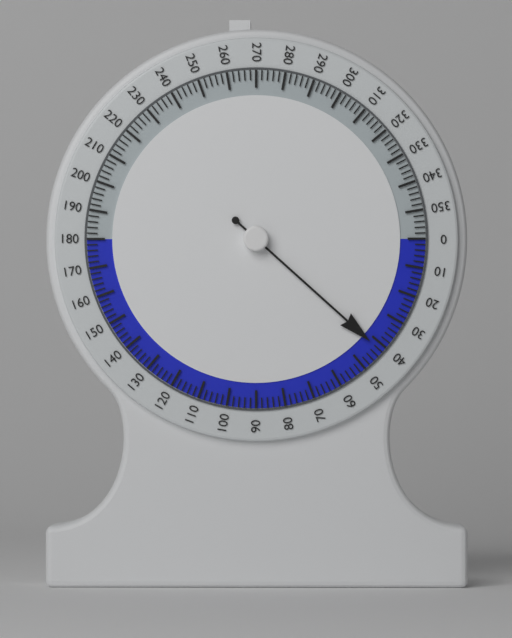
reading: 42 (no unit)
